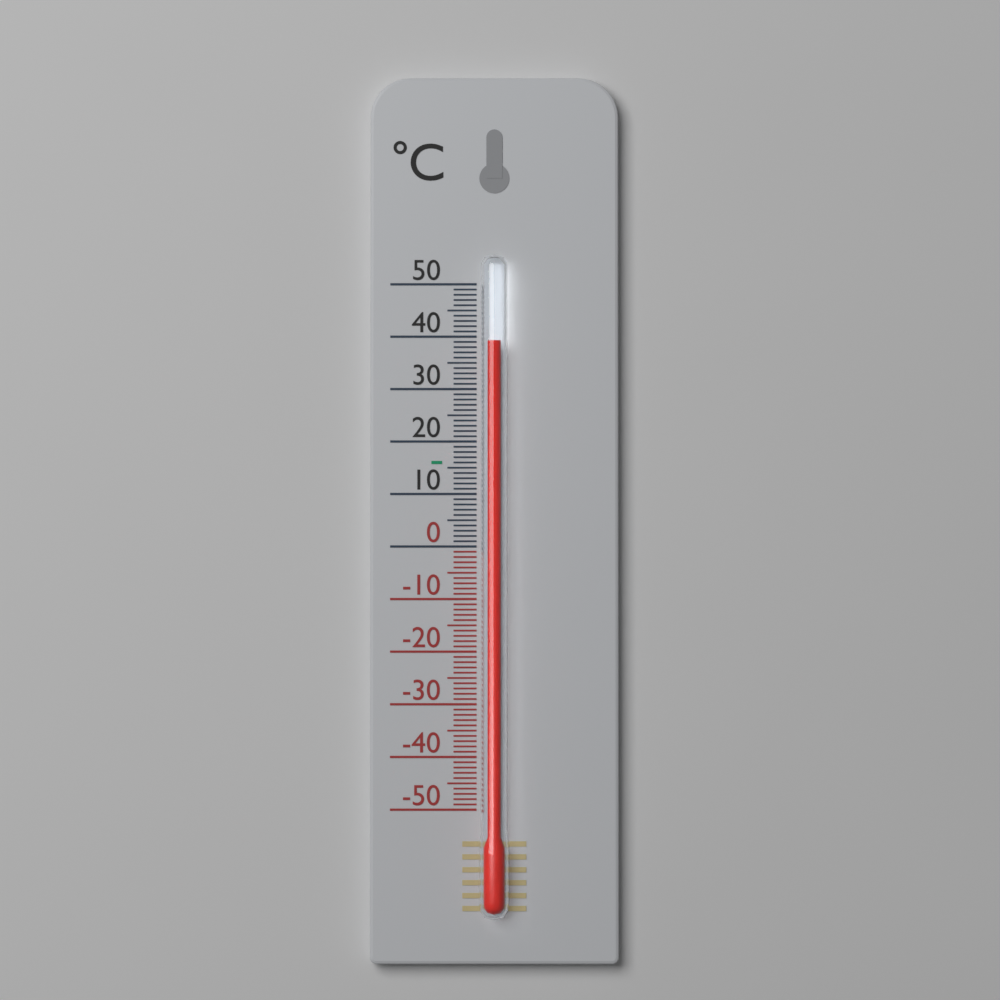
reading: 39 °C
